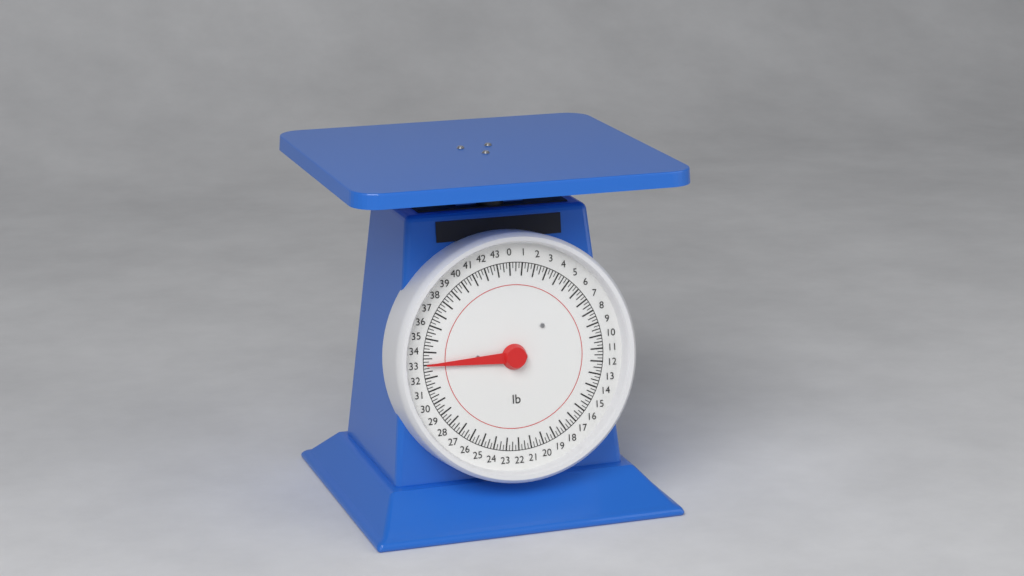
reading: 33.00 lb
